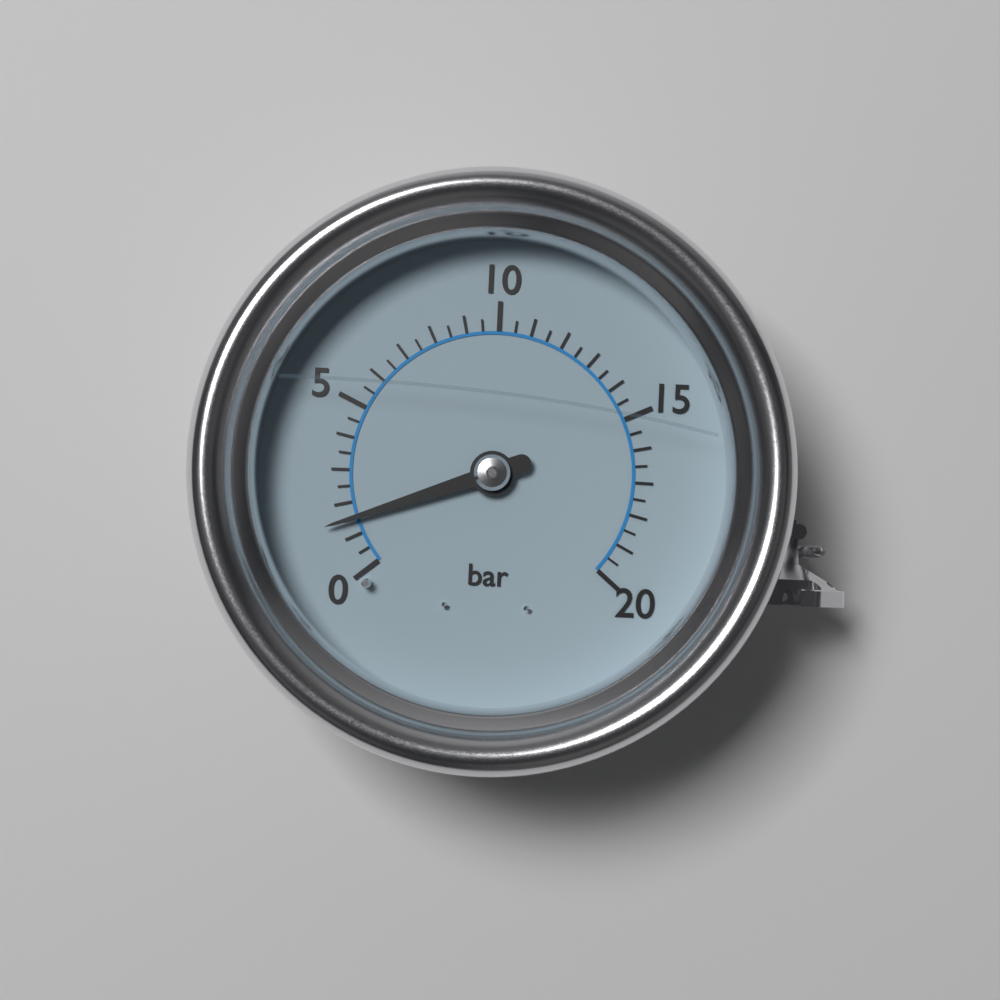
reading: 1.5 bar
